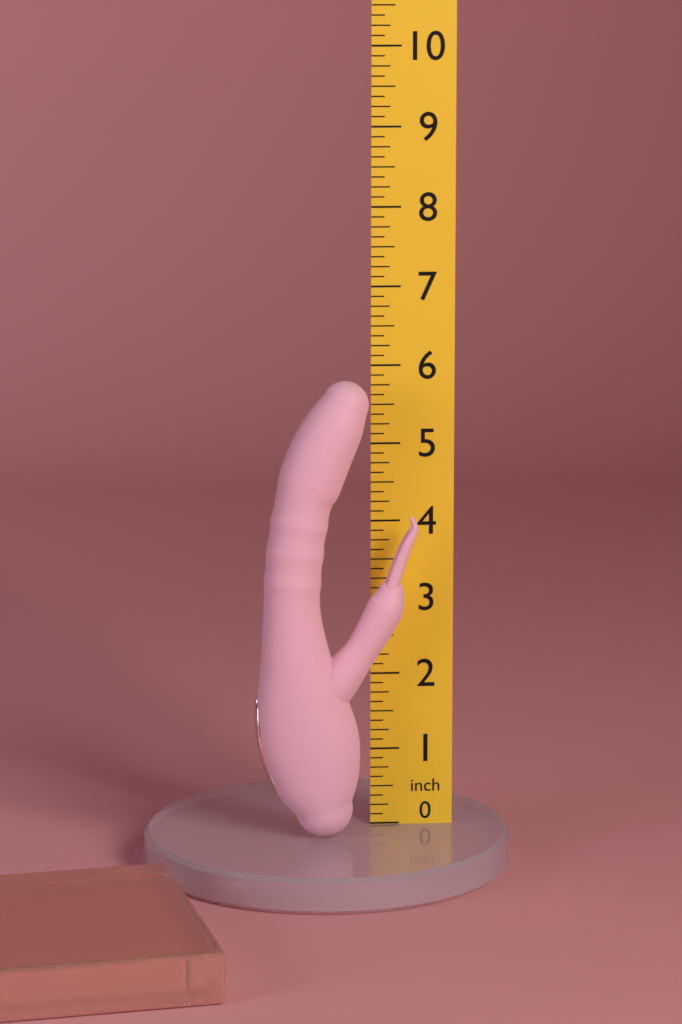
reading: 5.875 inch
